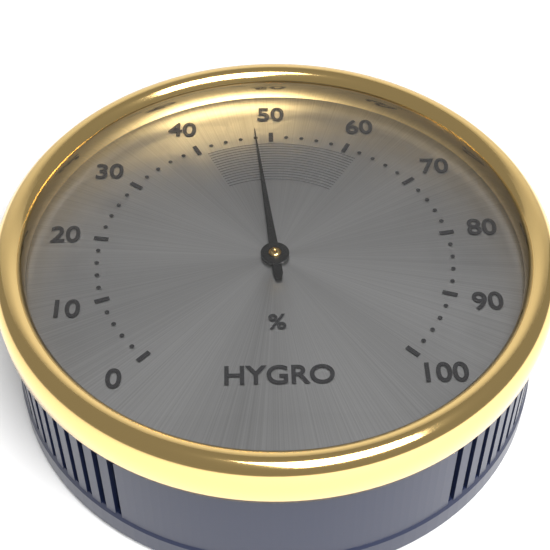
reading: 48 %
